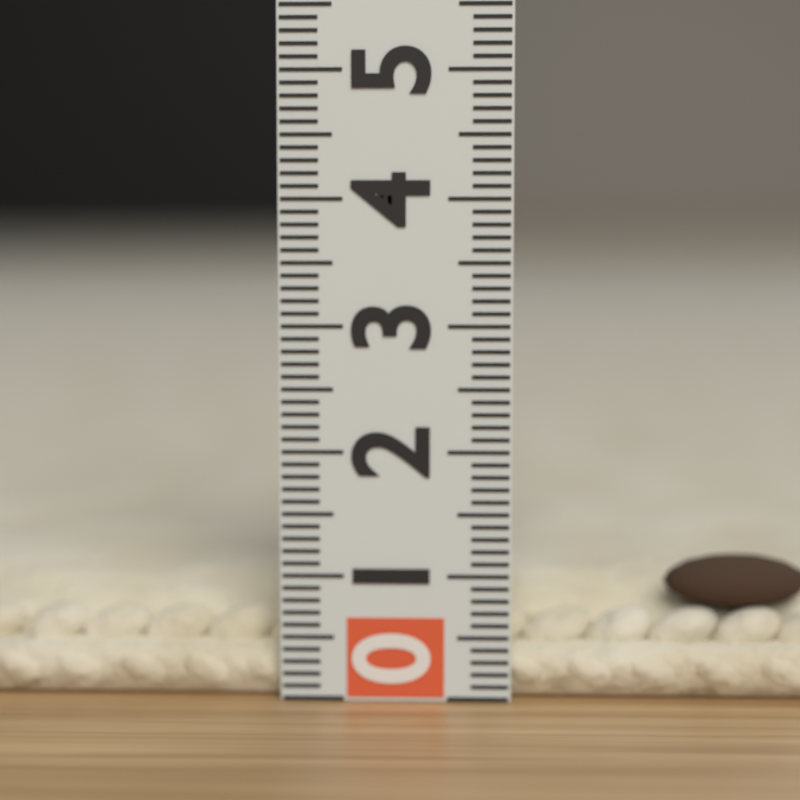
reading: 0.9 (no unit)
